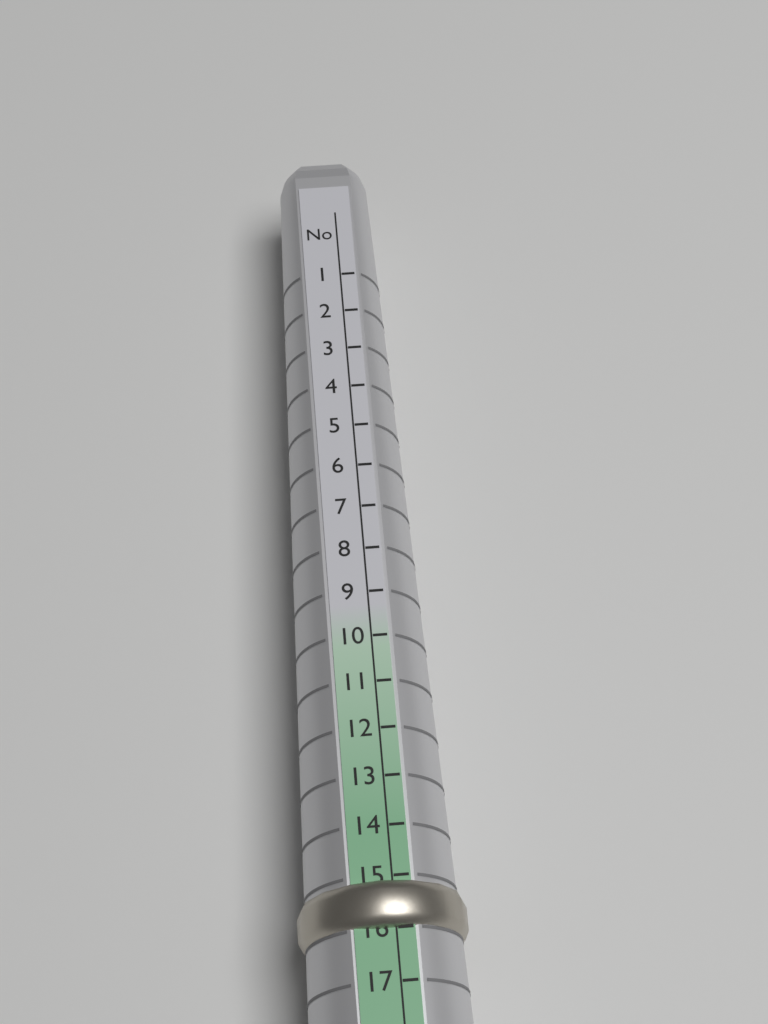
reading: 16 No
